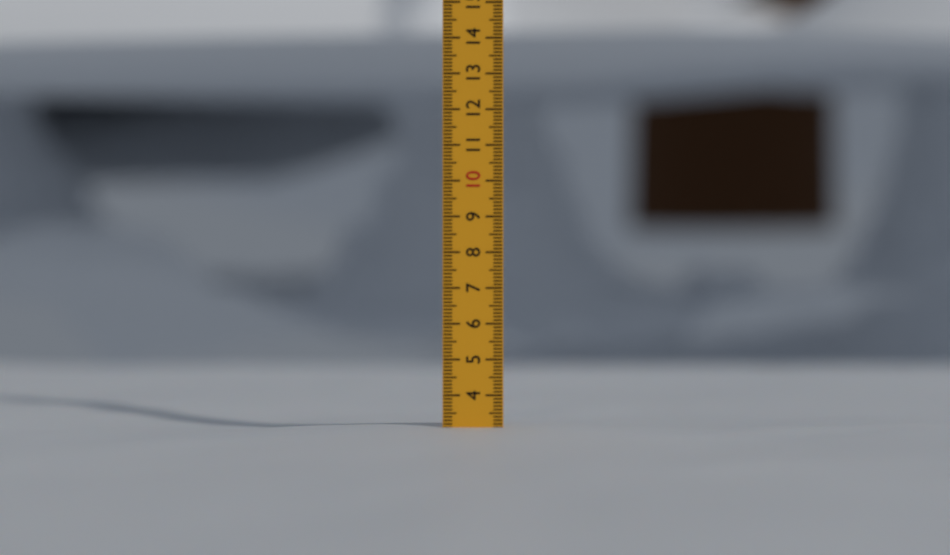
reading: 3.1 (no unit)
